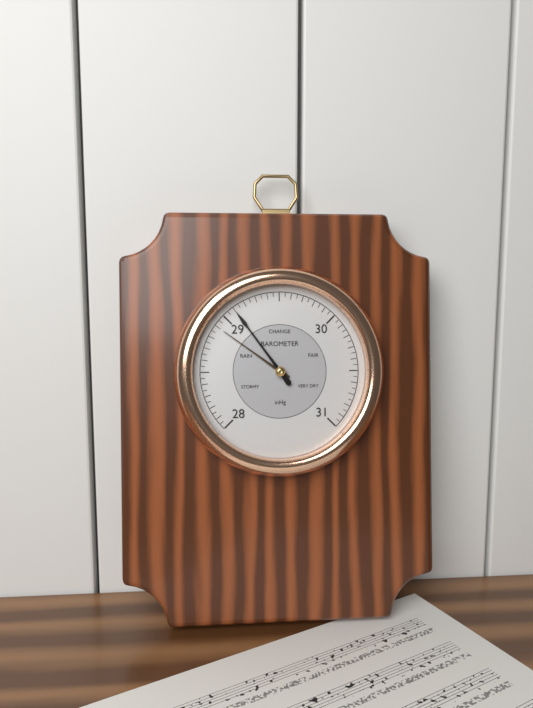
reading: 29.10 inHg
